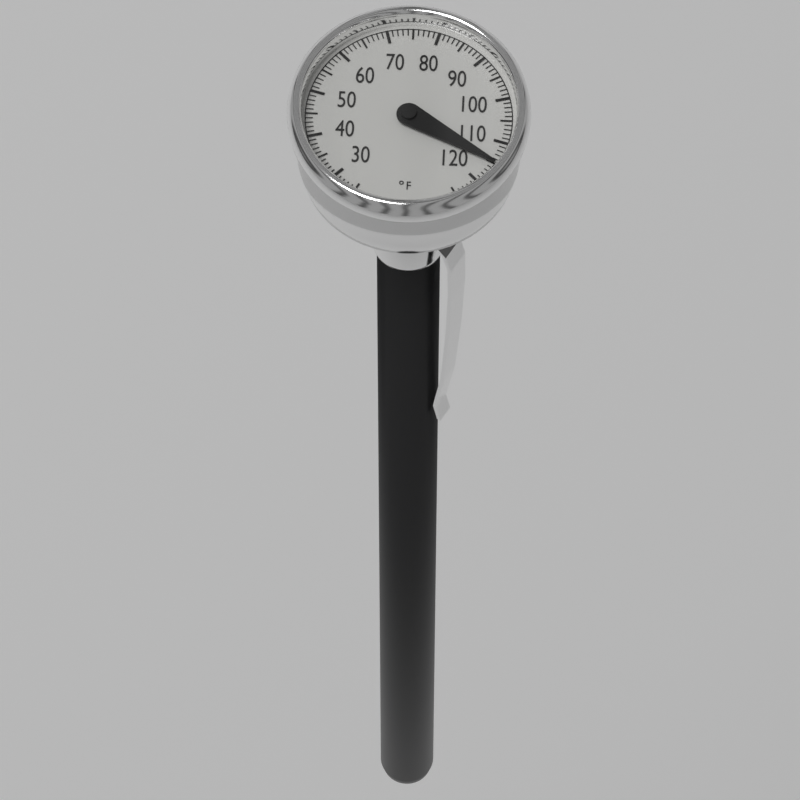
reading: 115 °F
